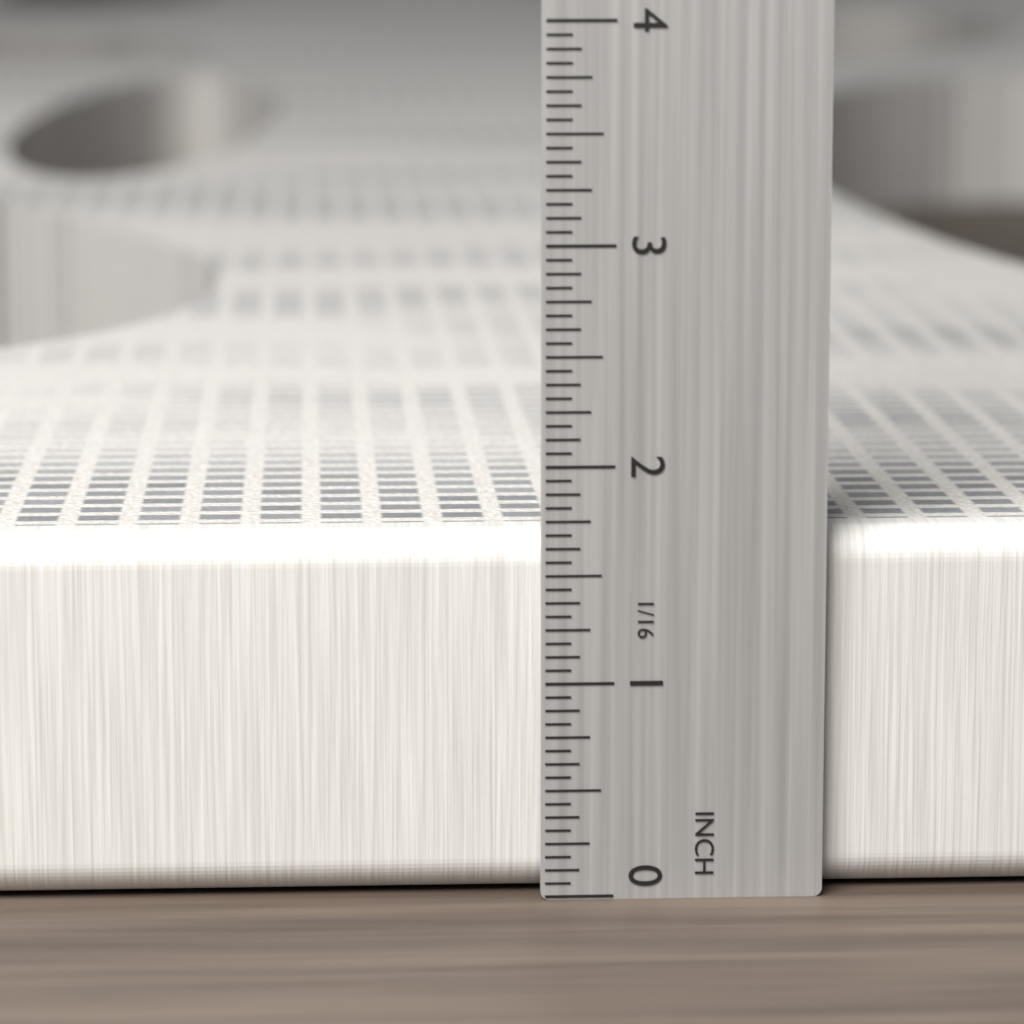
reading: 1.6875 in
